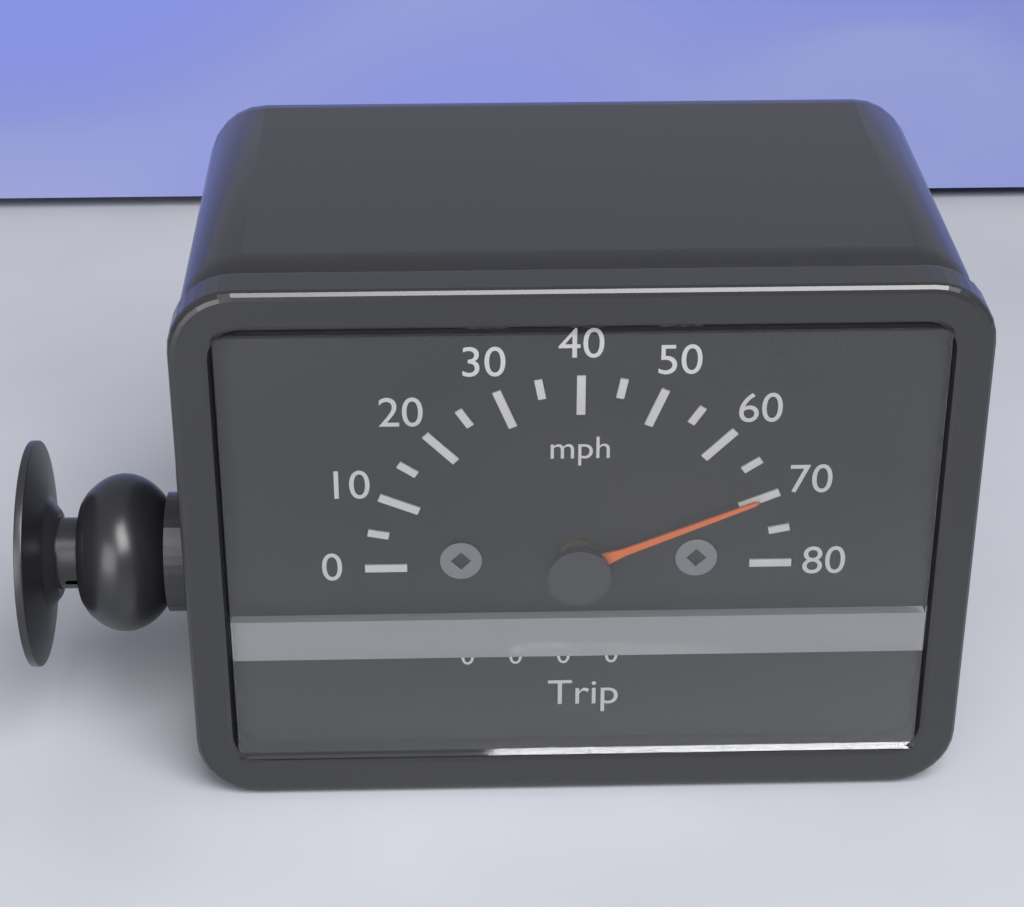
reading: 70 mph
